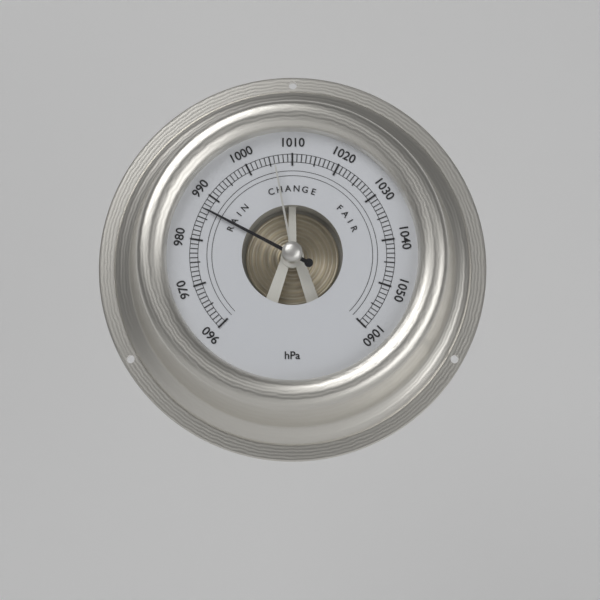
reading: 987 hPa
